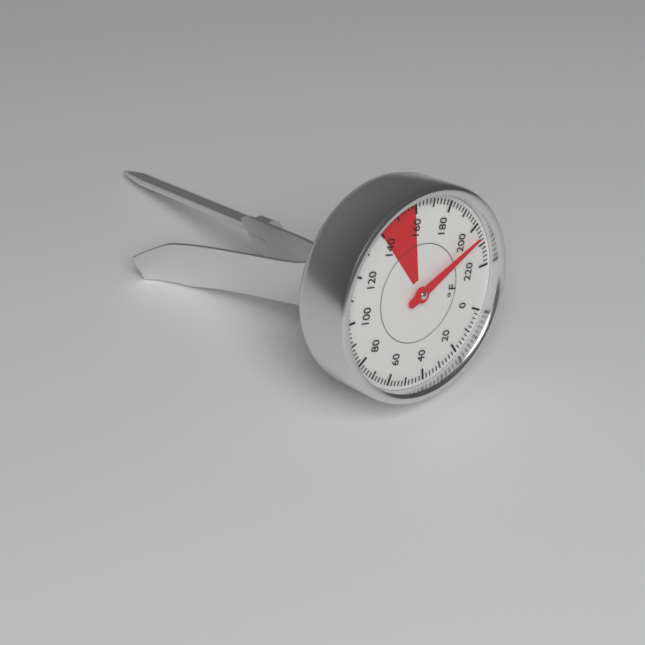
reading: 206 °F
